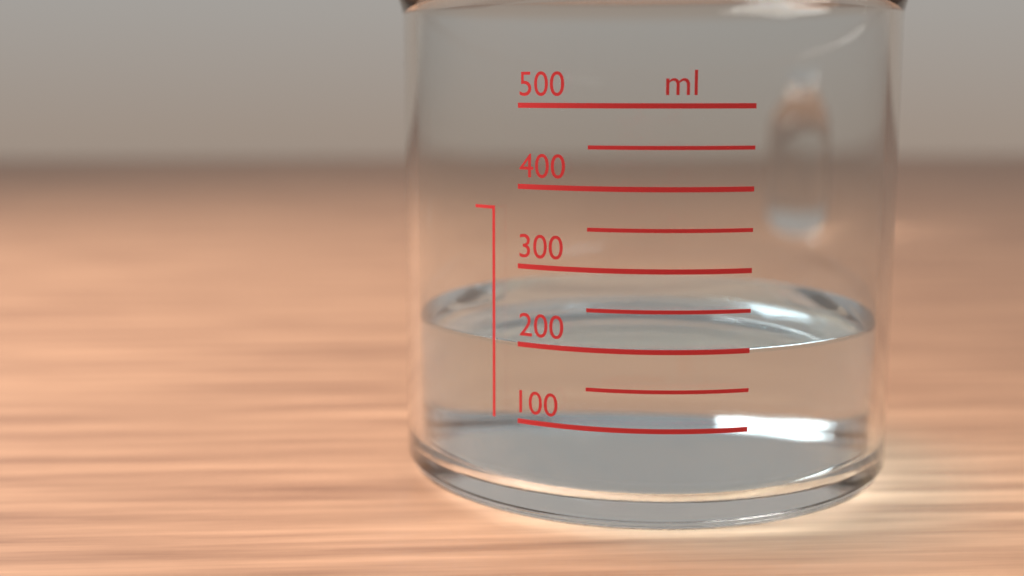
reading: 200 ml
